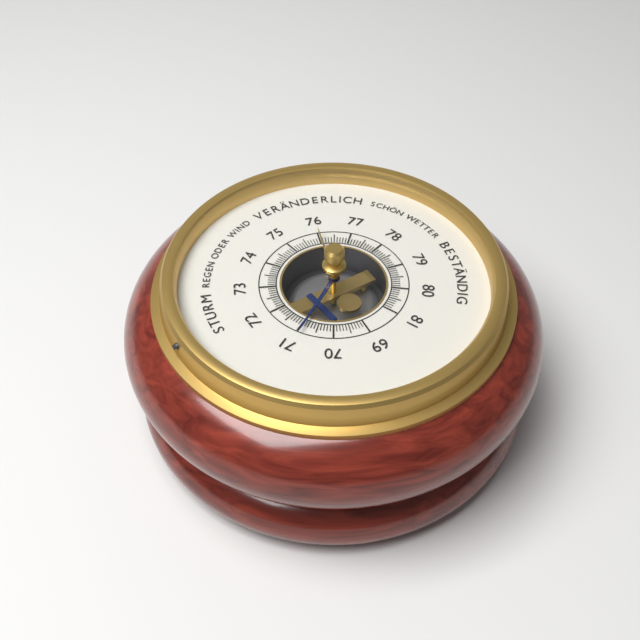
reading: 70.9 (no unit)
